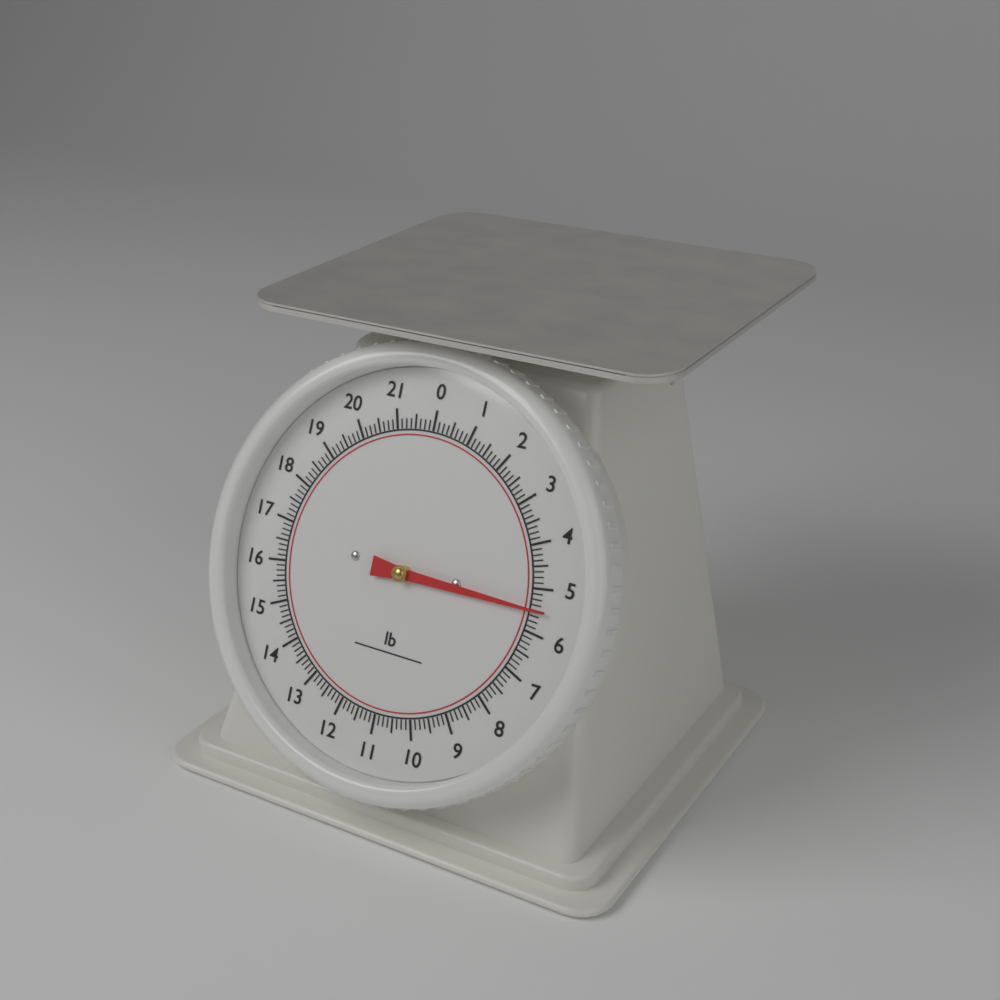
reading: 5.500 lb
